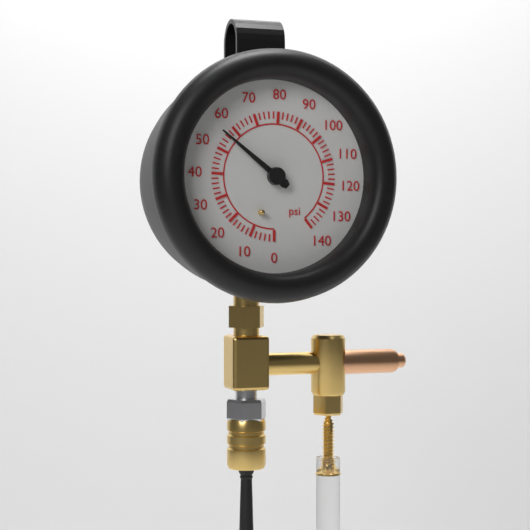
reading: 56 psi
